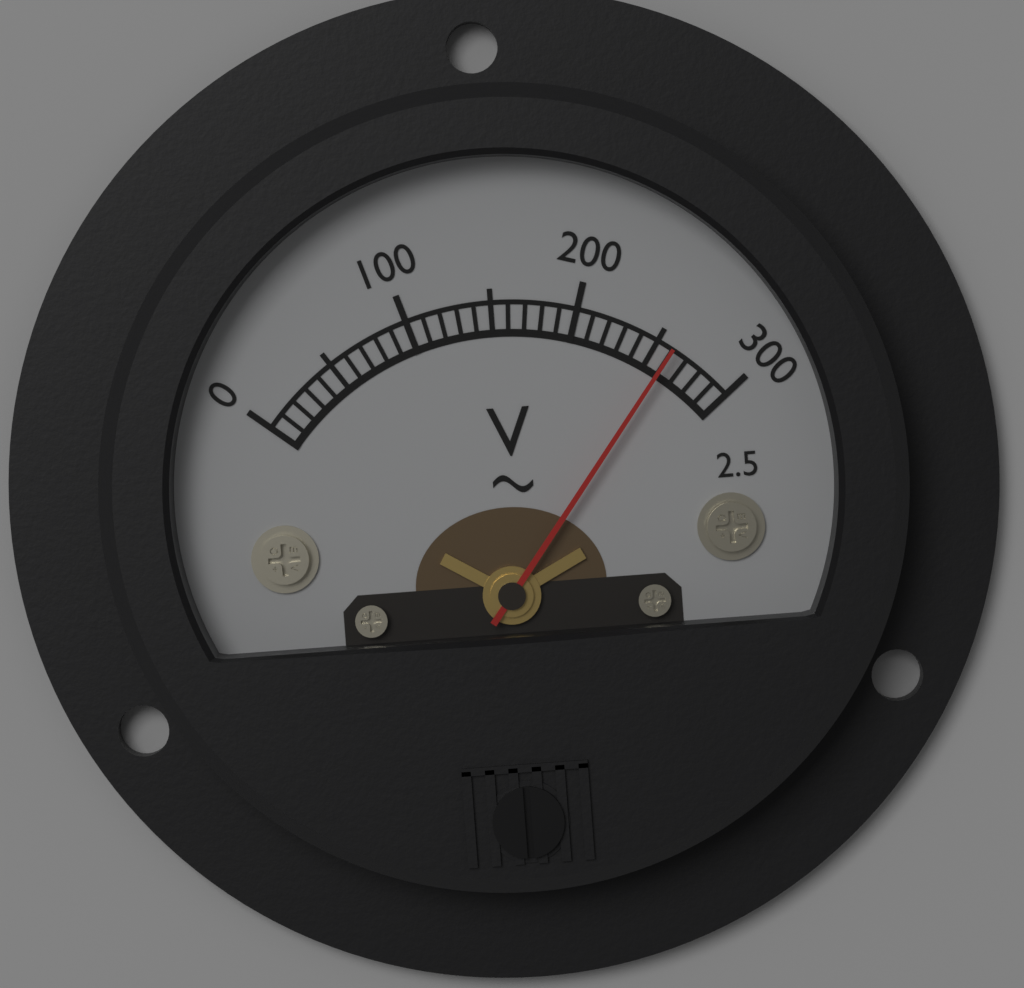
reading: 260 V
